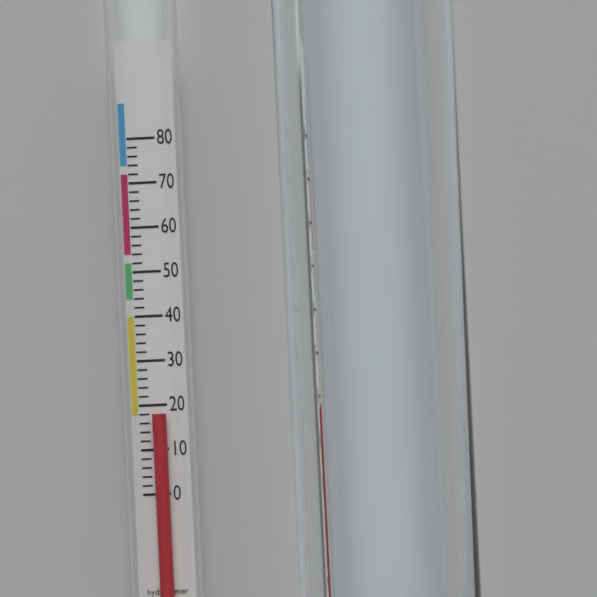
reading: 18 (no unit)
